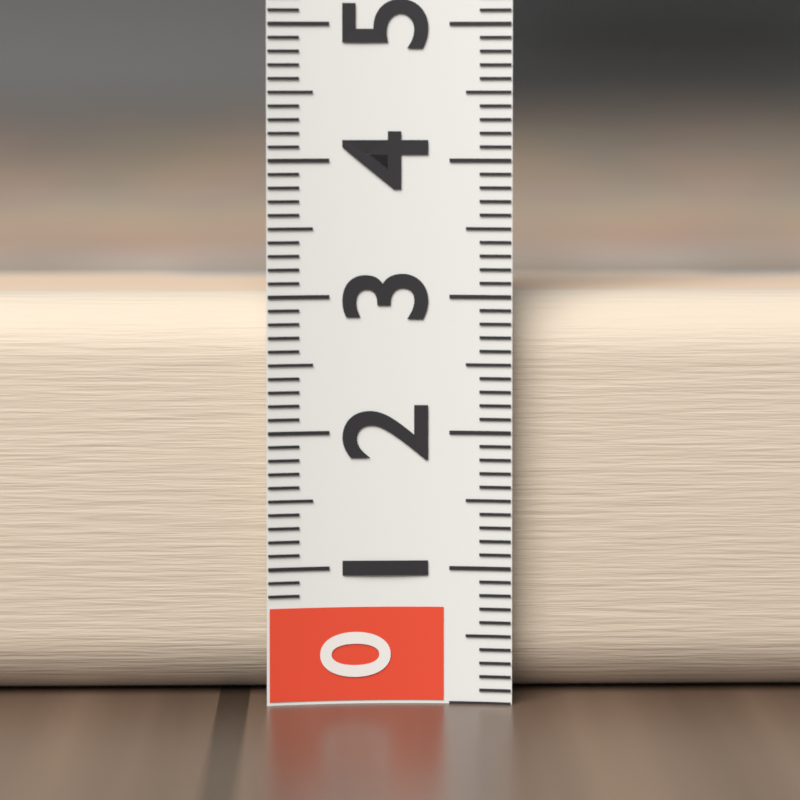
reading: 3.0 (no unit)
